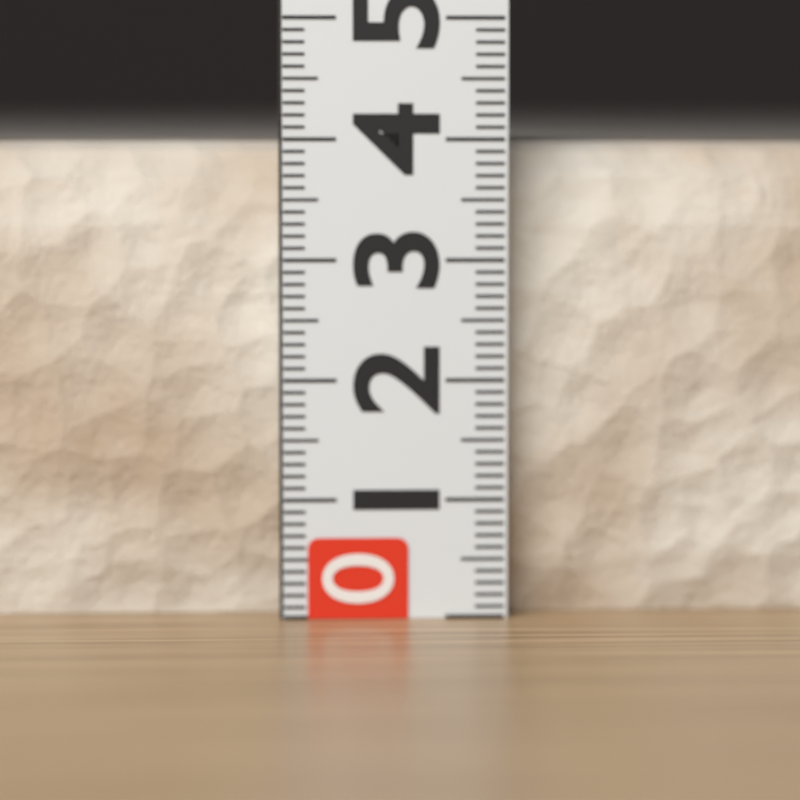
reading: 4.0 (no unit)
